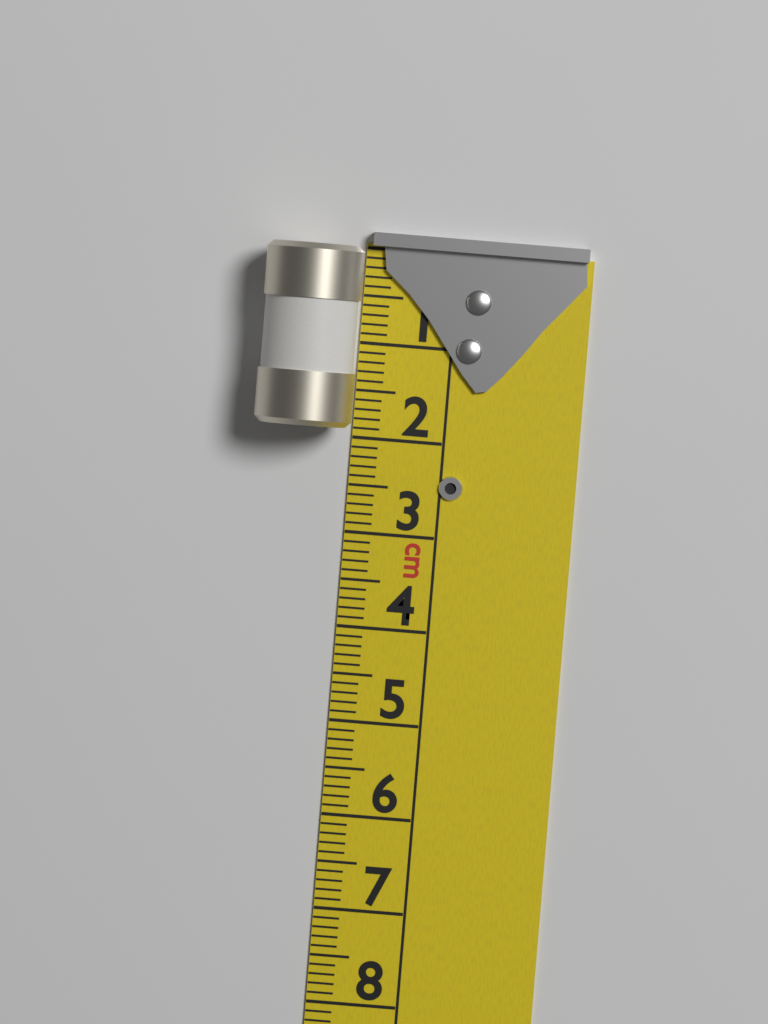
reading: 1.9 cm
